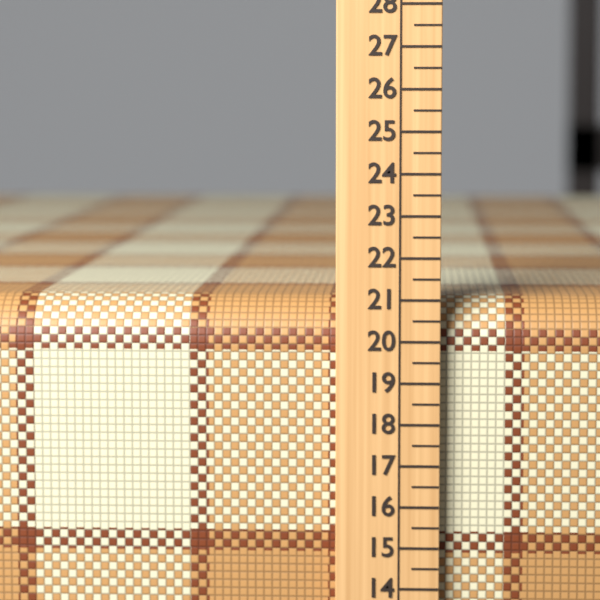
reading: 21.0 (no unit)
